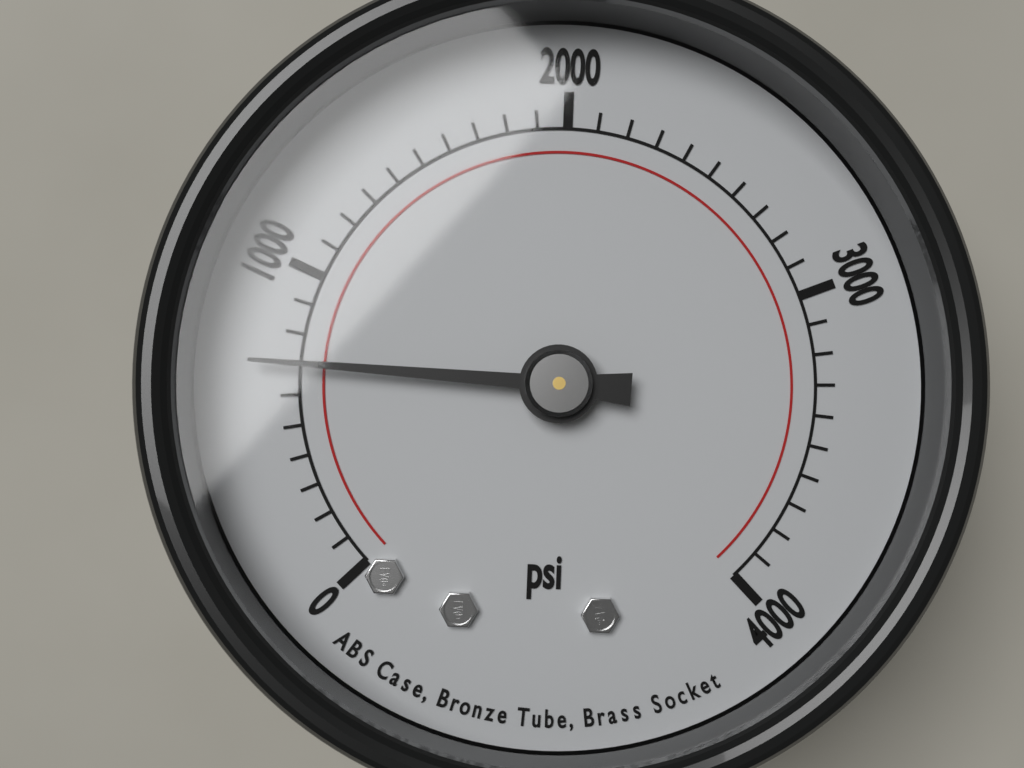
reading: 700 psi
